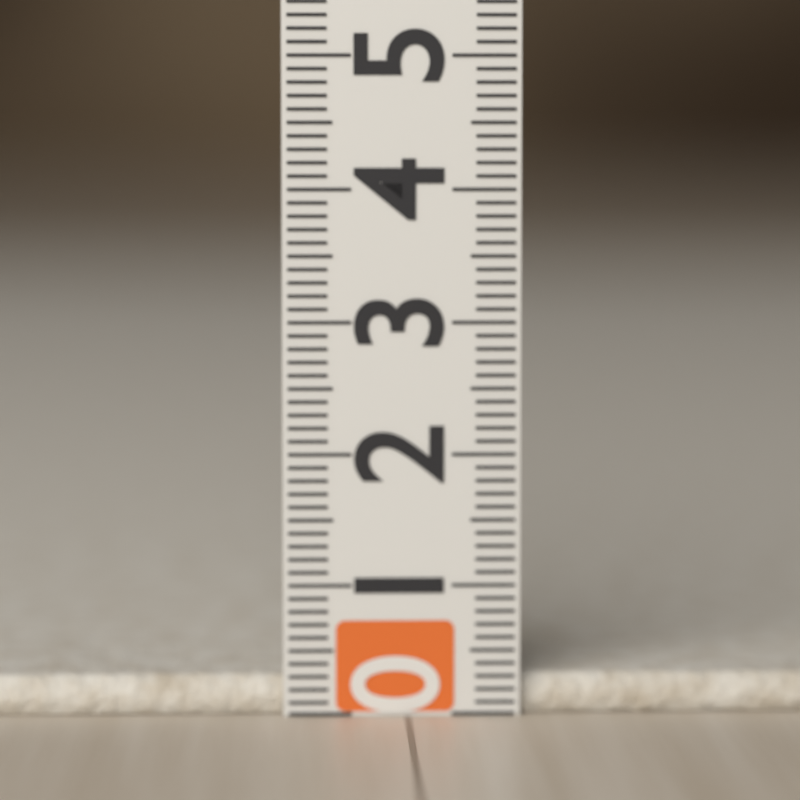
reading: 0.3 (no unit)
